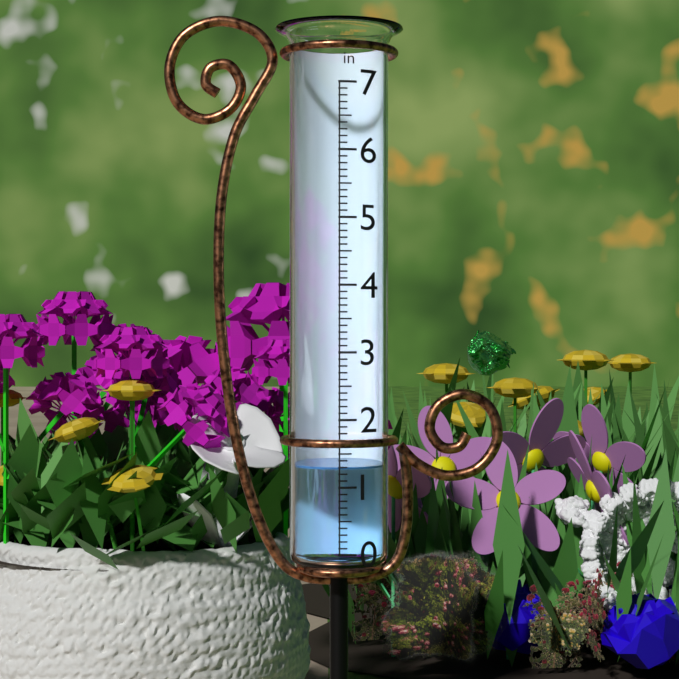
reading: 1.3 in
